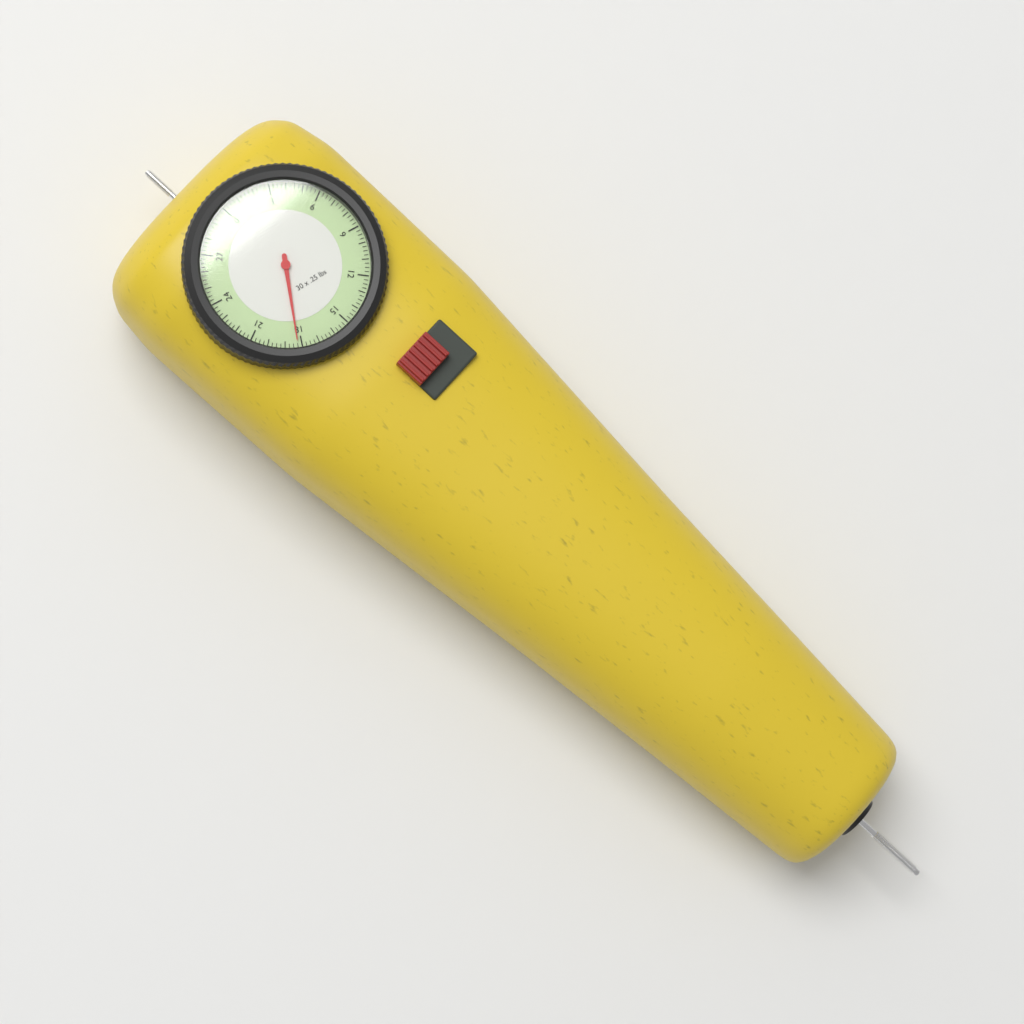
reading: 18.25 lbs
